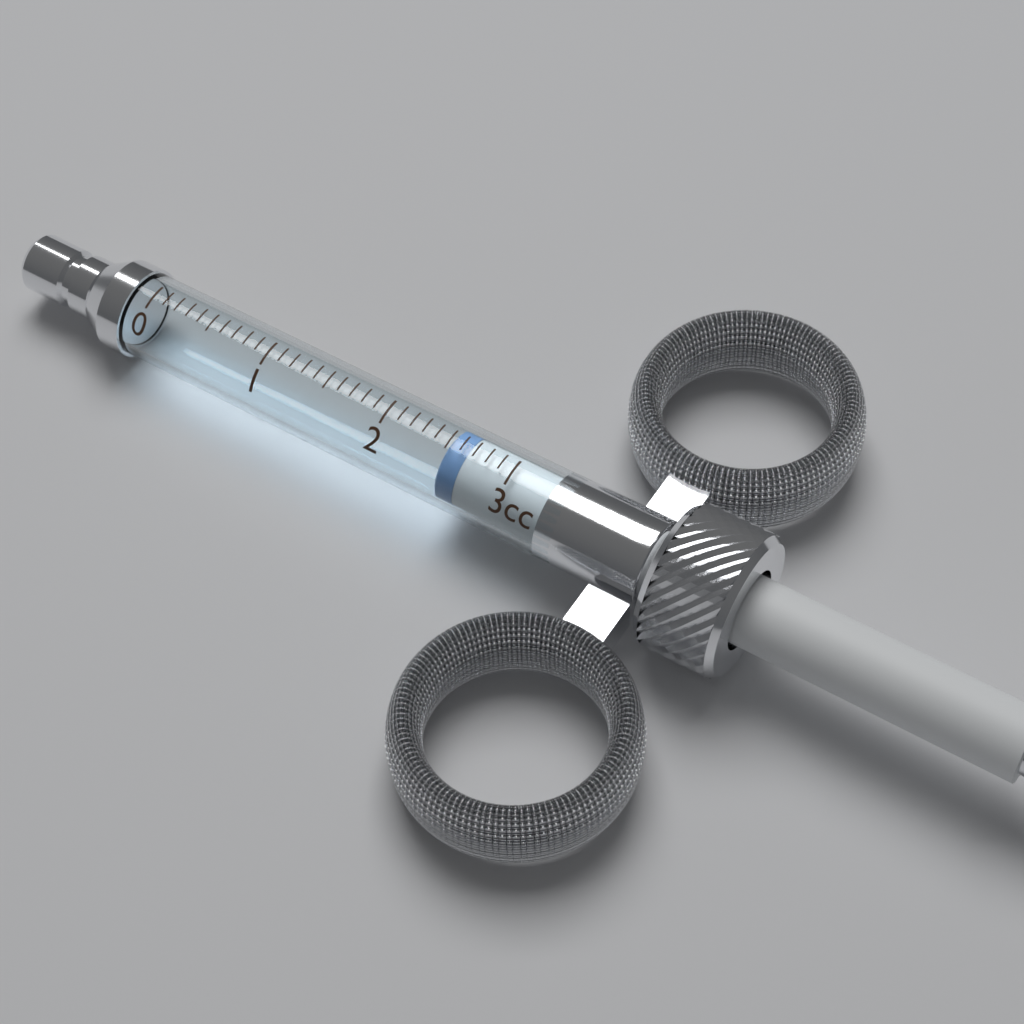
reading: 2.5 cc
